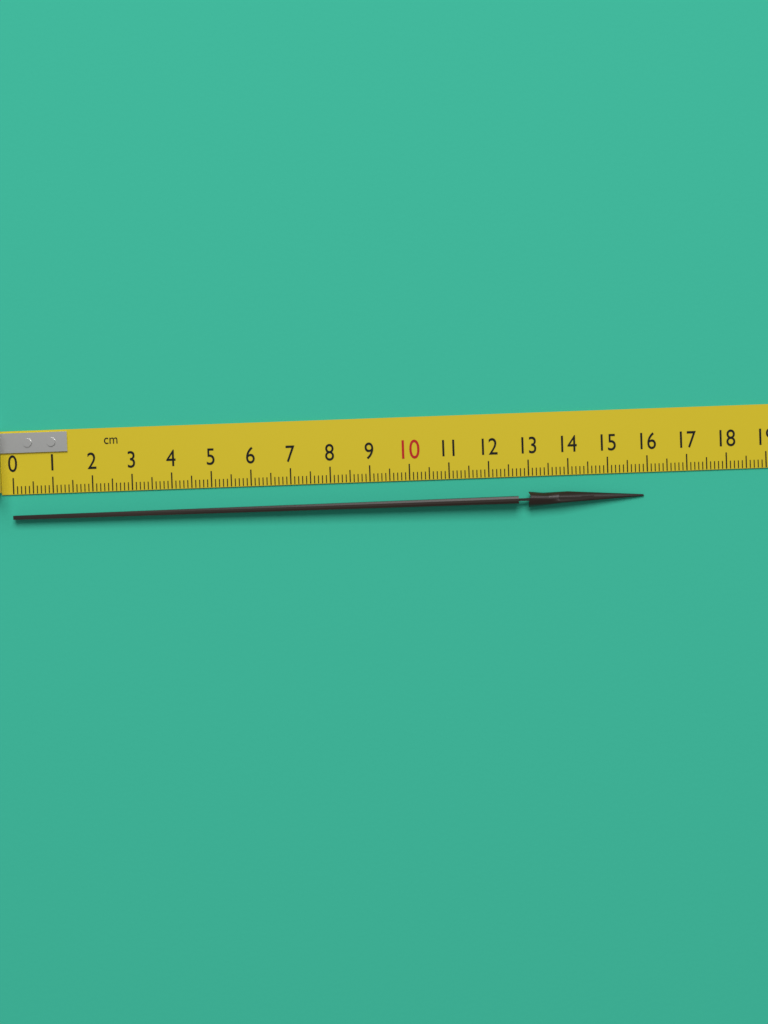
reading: 15.9 cm
